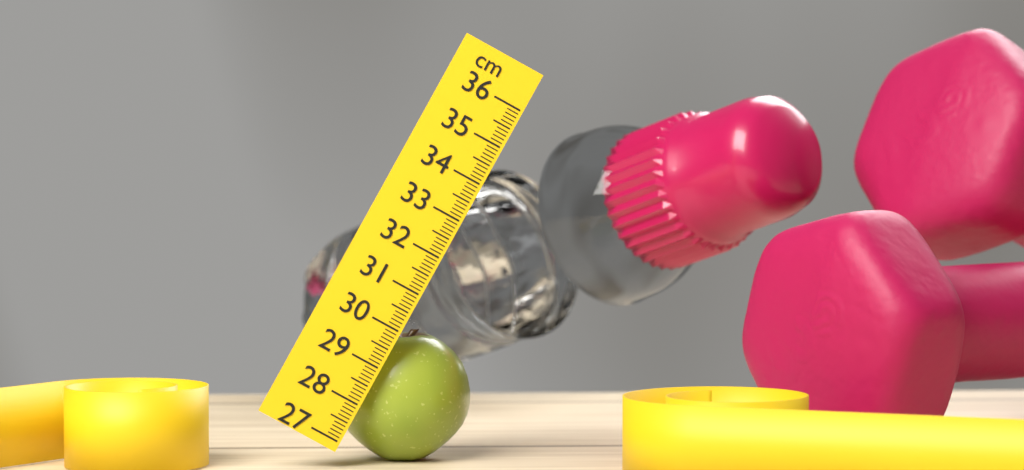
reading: 30.2 cm
